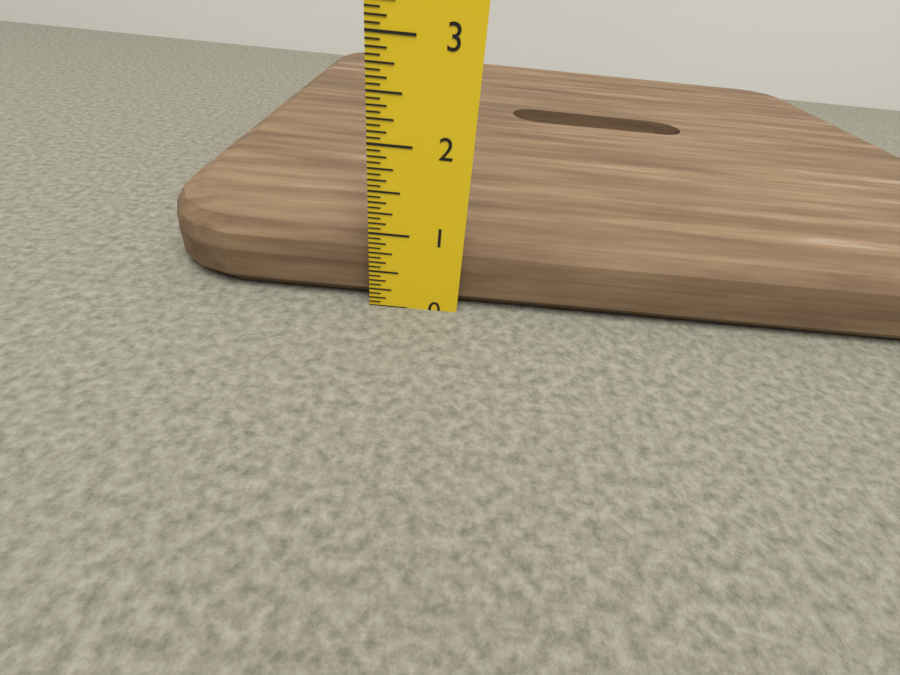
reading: 1.0000 in
